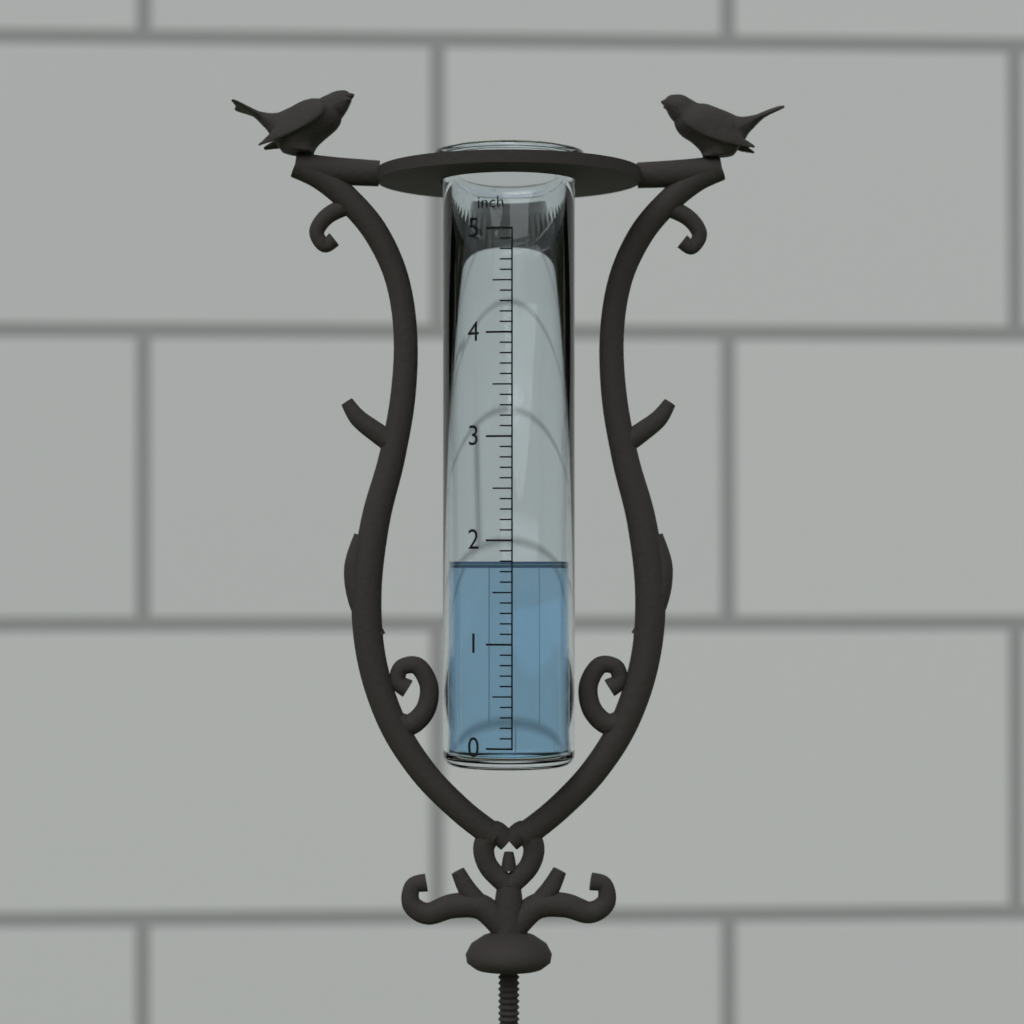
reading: 1.8 inch
